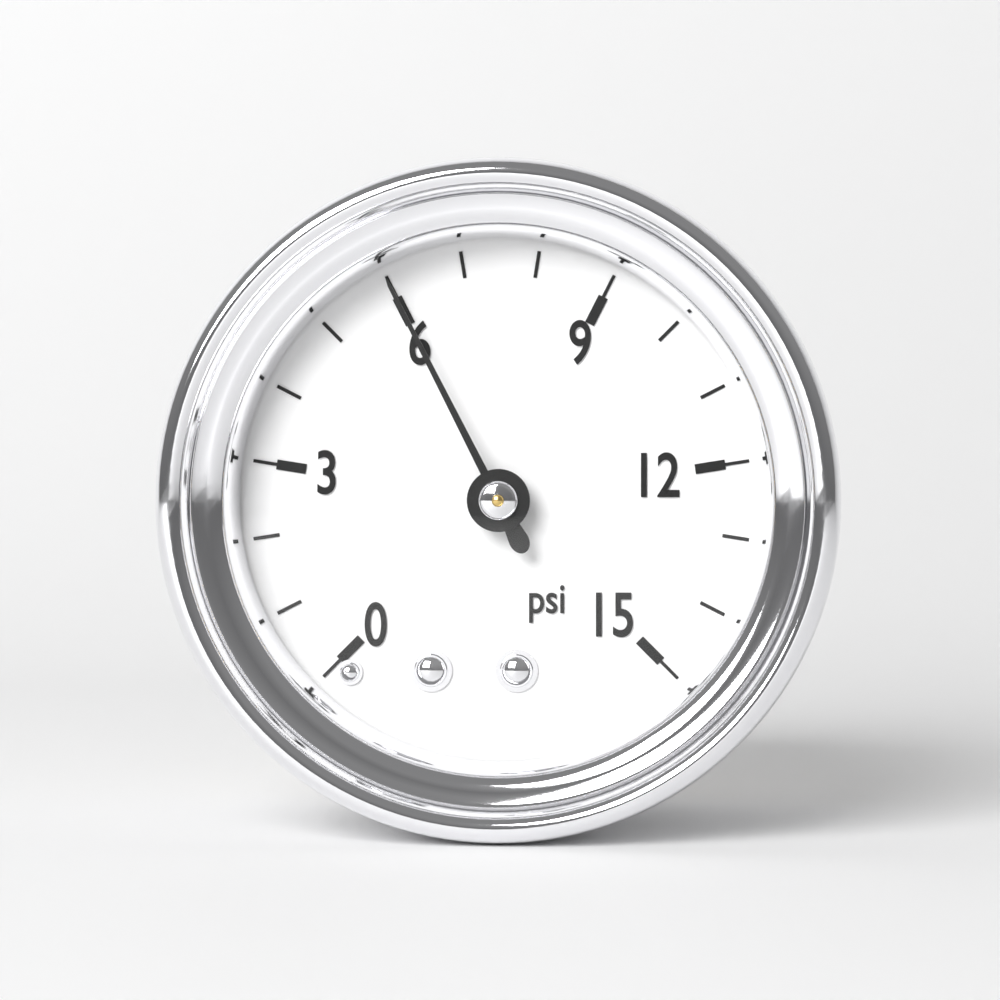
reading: 6 psi
